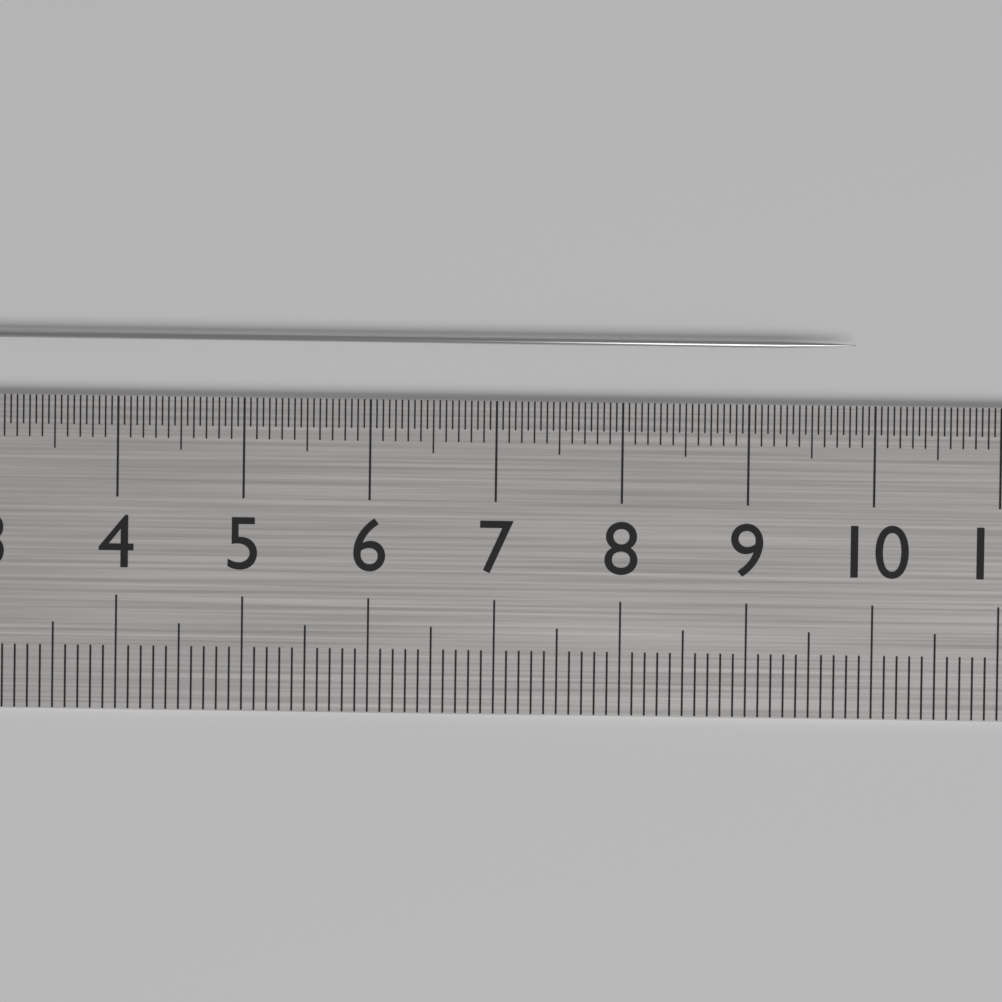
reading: 9.85 cm
